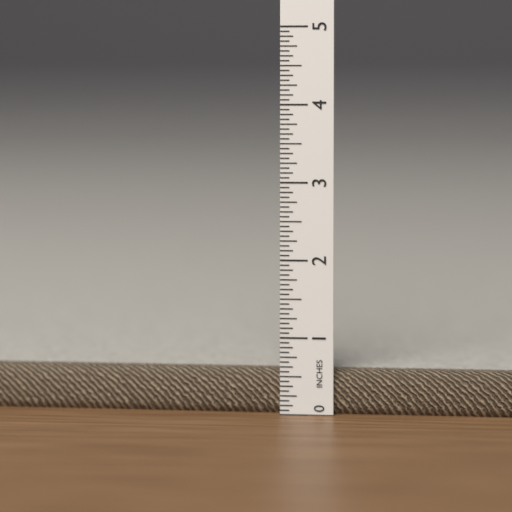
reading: 0.5625 in
